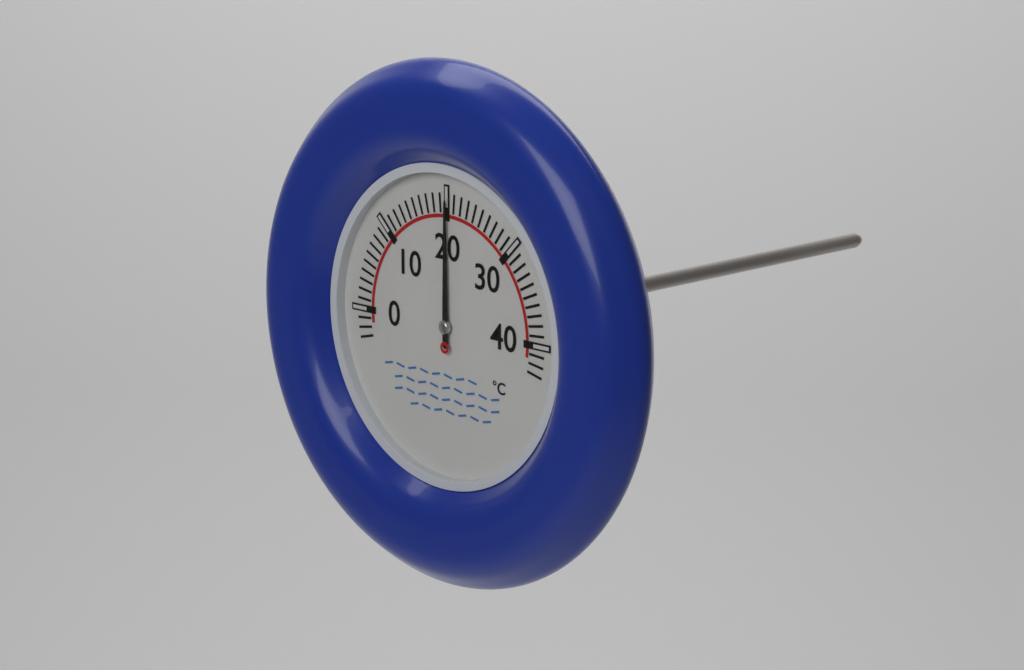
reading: 20 °C
